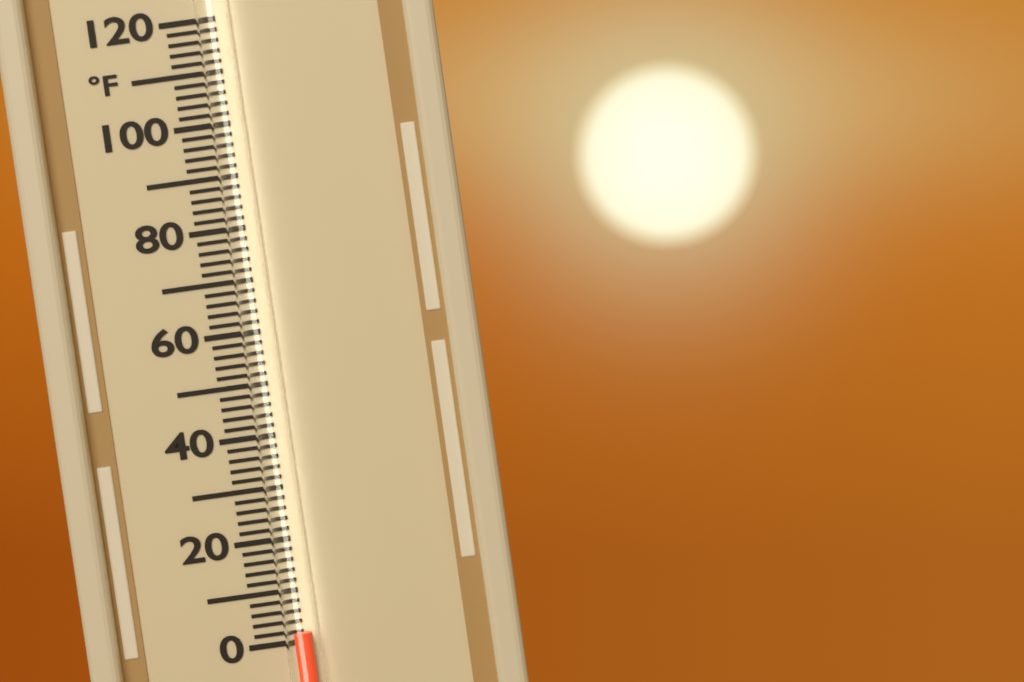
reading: 2 °F
